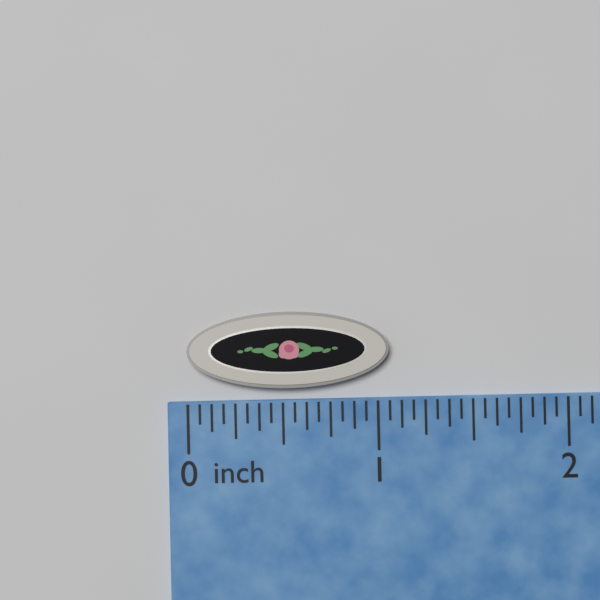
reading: 1.0625 inch
